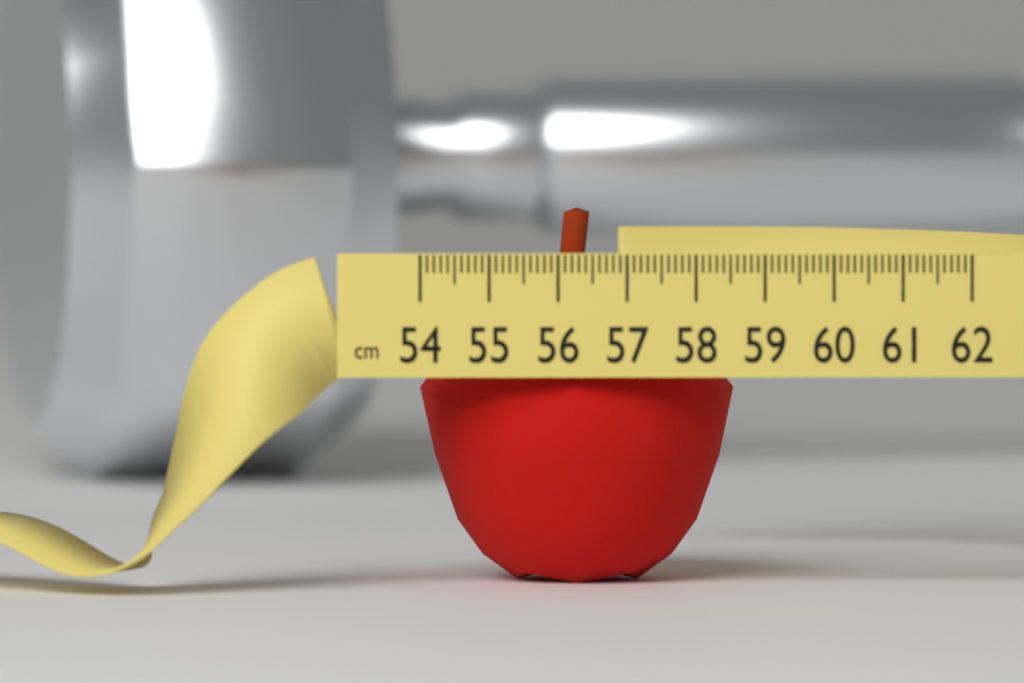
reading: 58.6 cm
